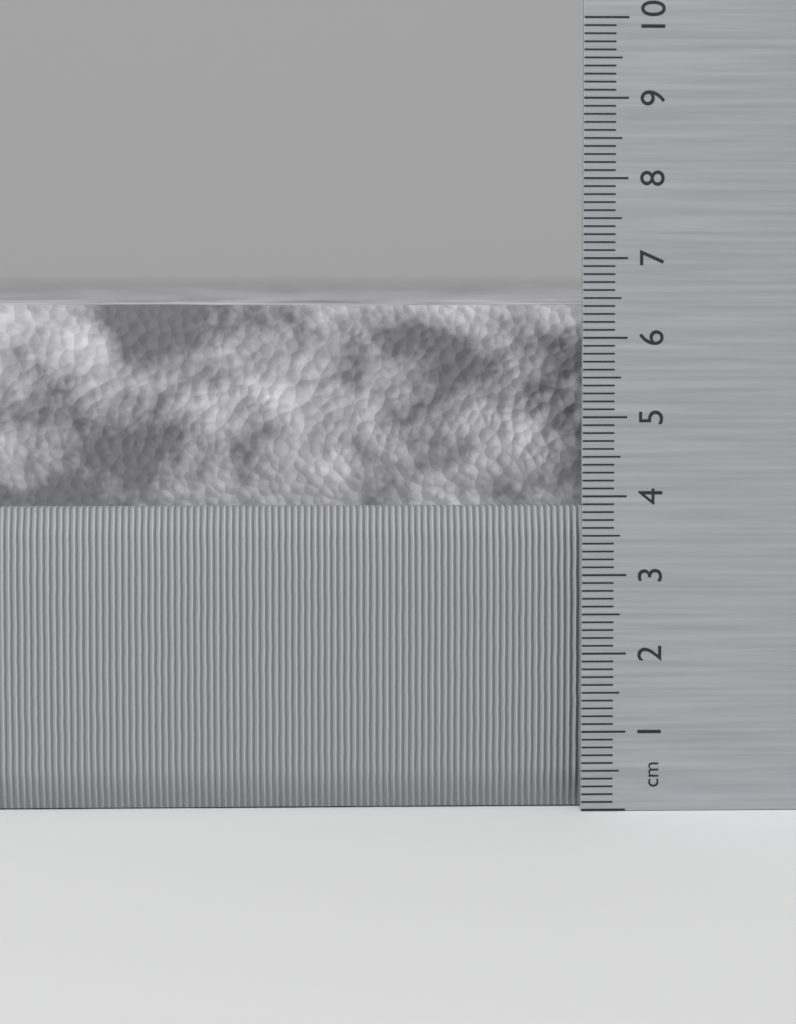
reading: 6.4 cm
